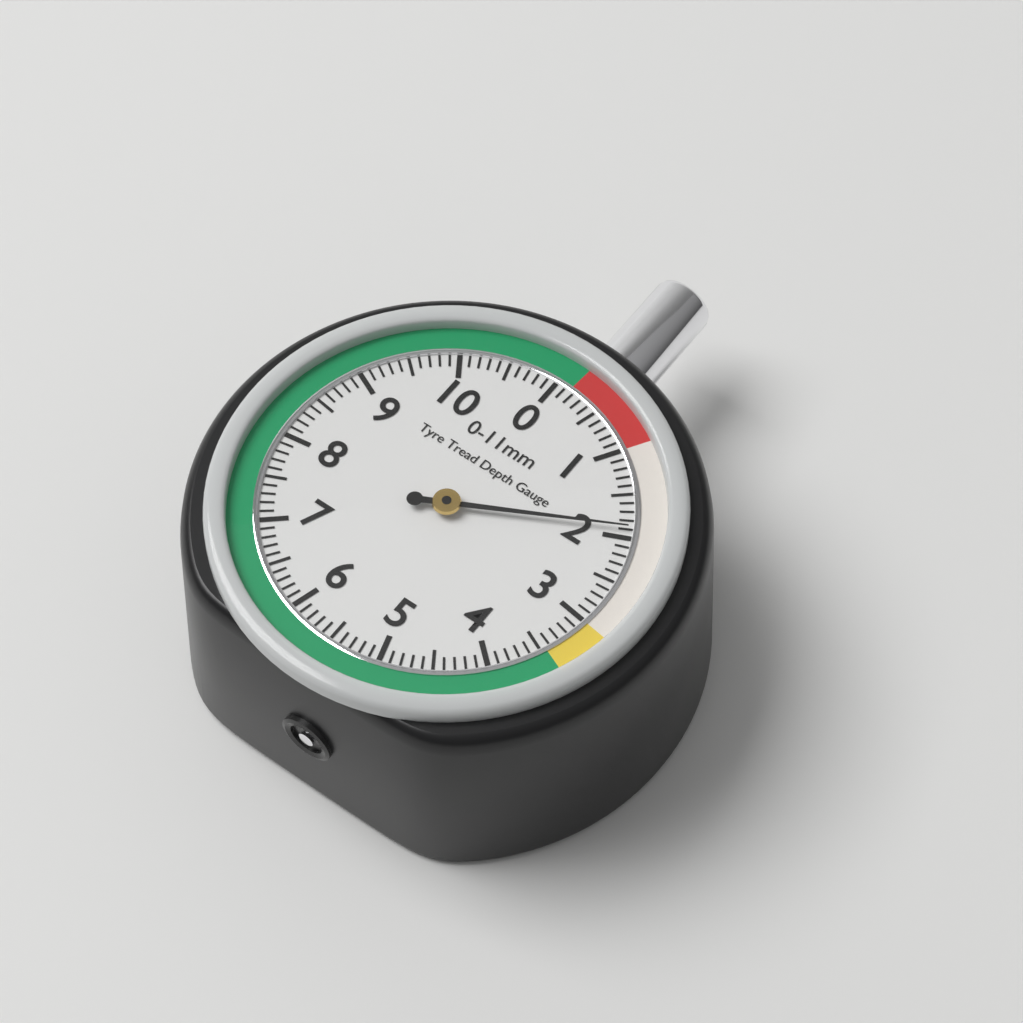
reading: 1.9 mm
